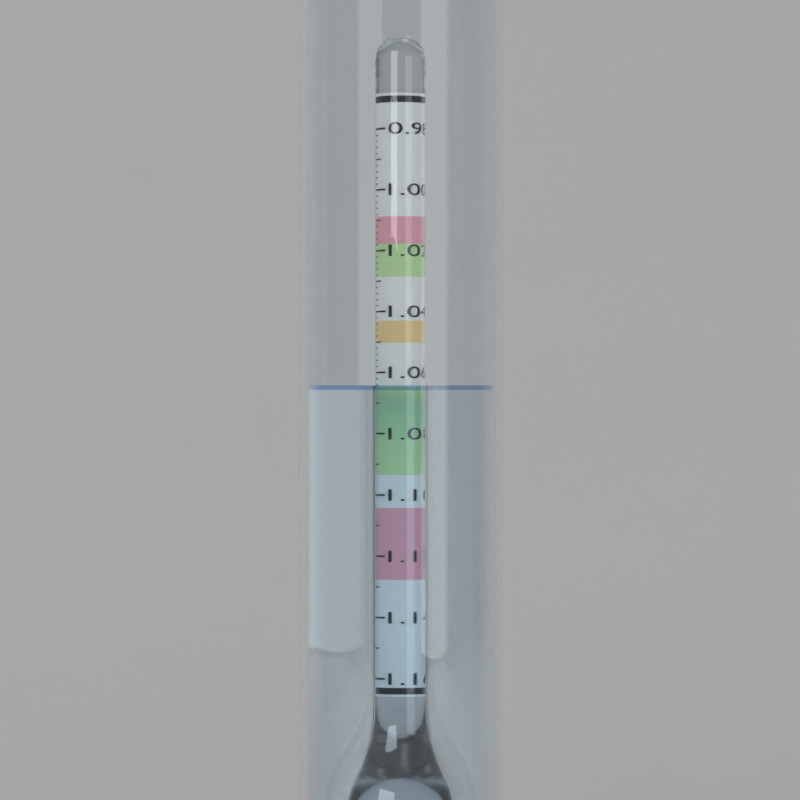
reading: 1.064 (no unit)
